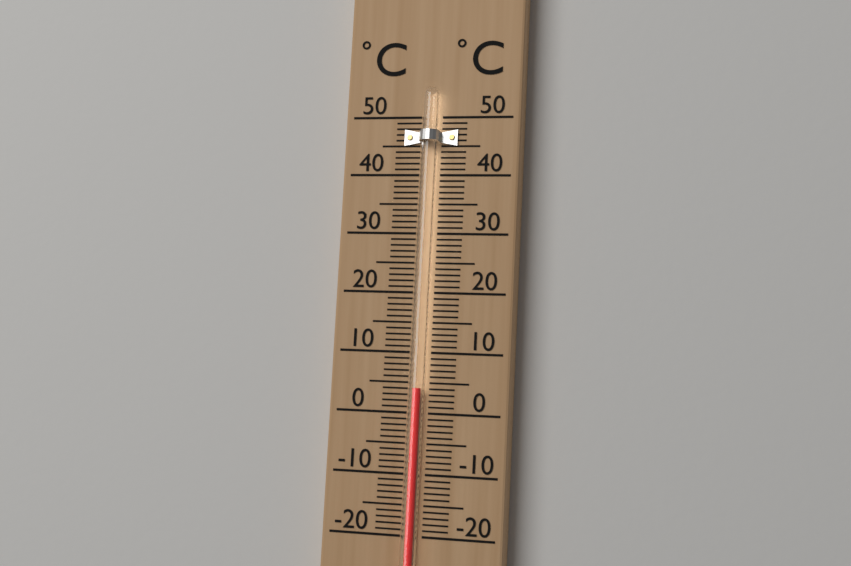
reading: 4 °C
